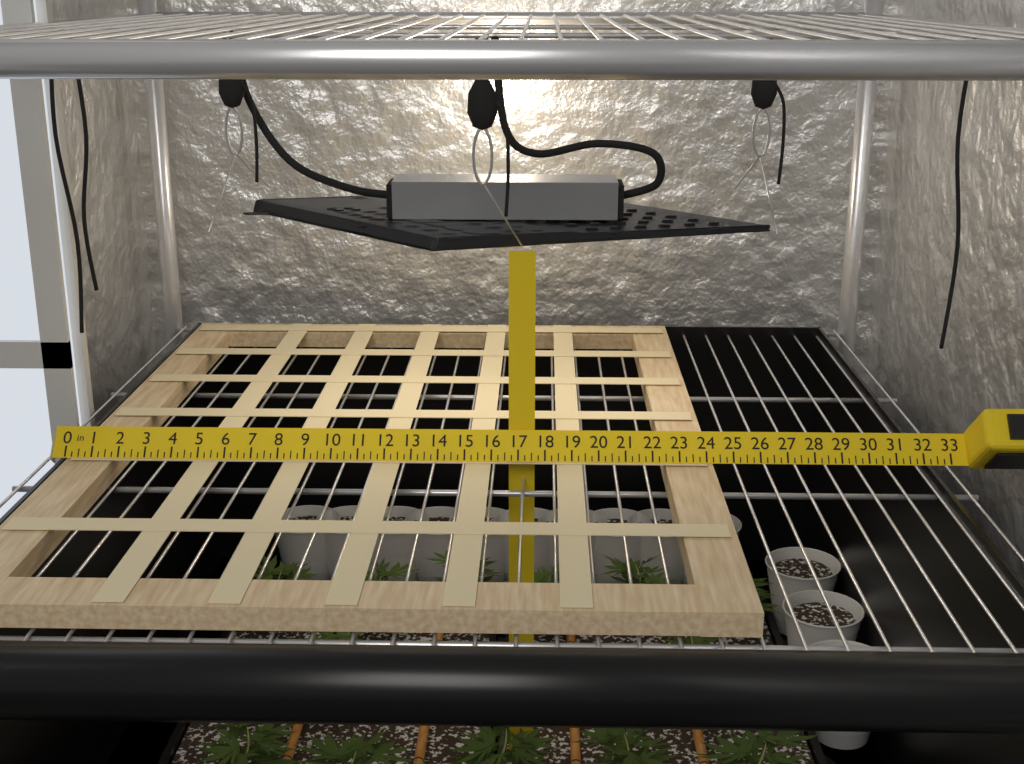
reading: 24.25 in
